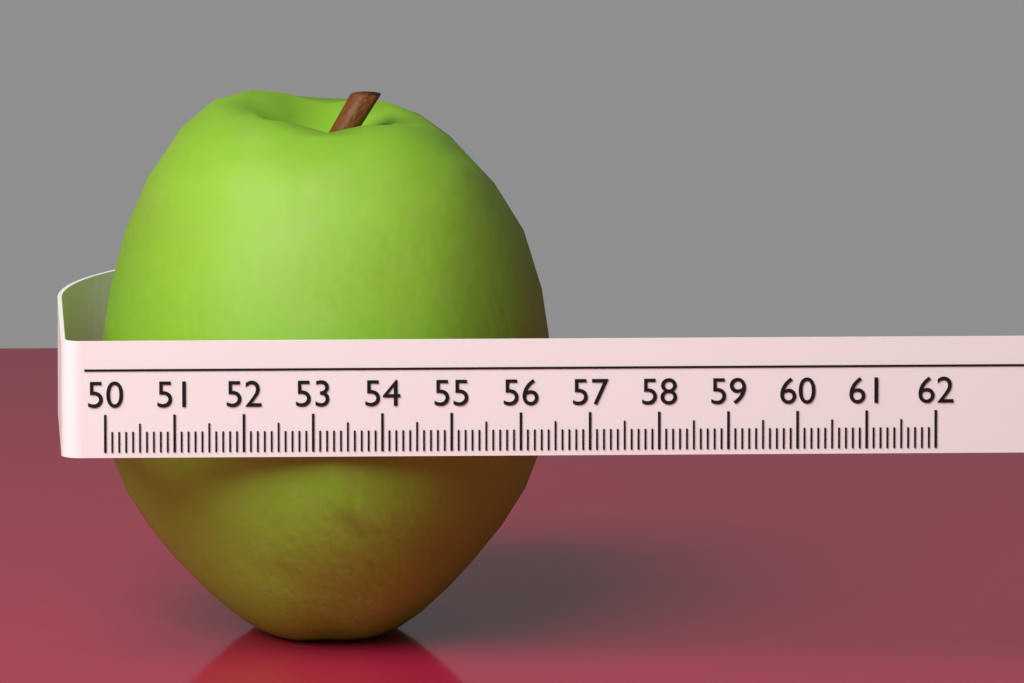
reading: 56.6 (no unit)
